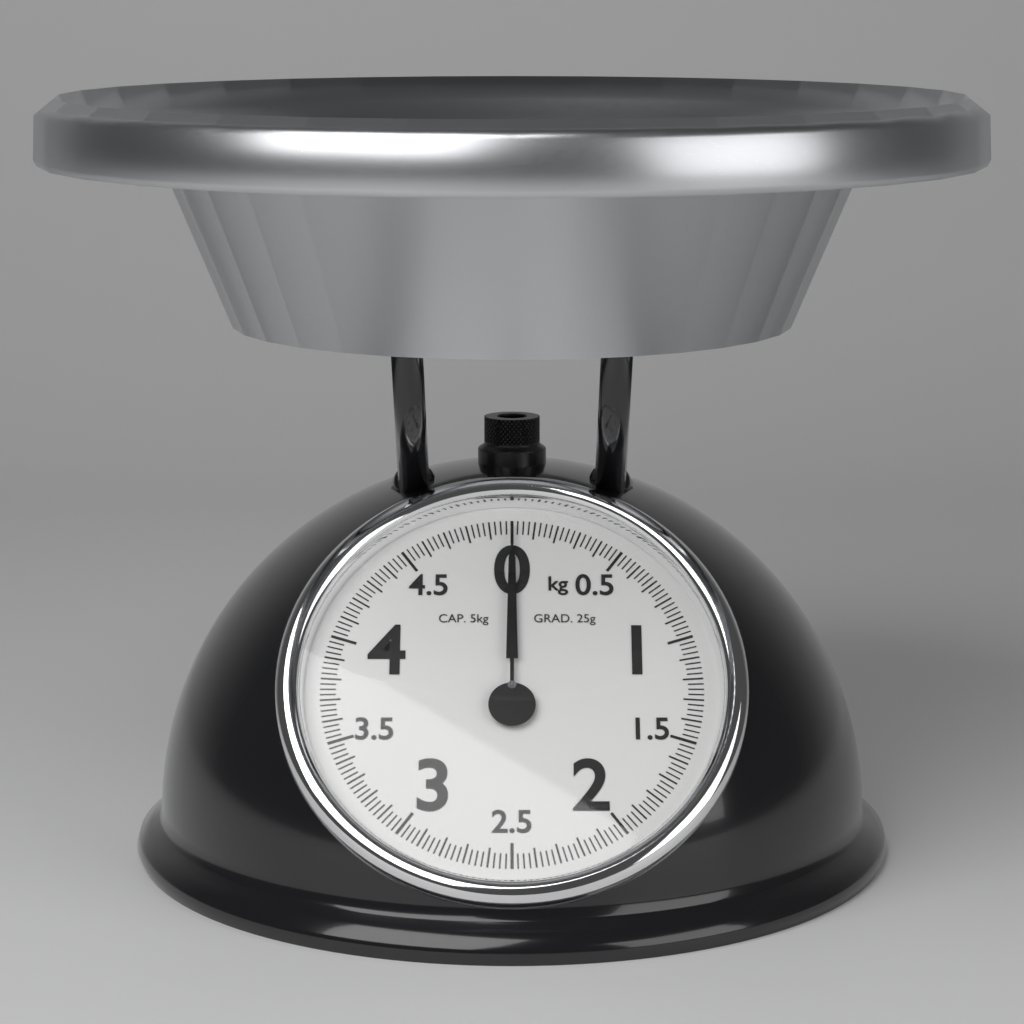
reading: 0.000 kg
